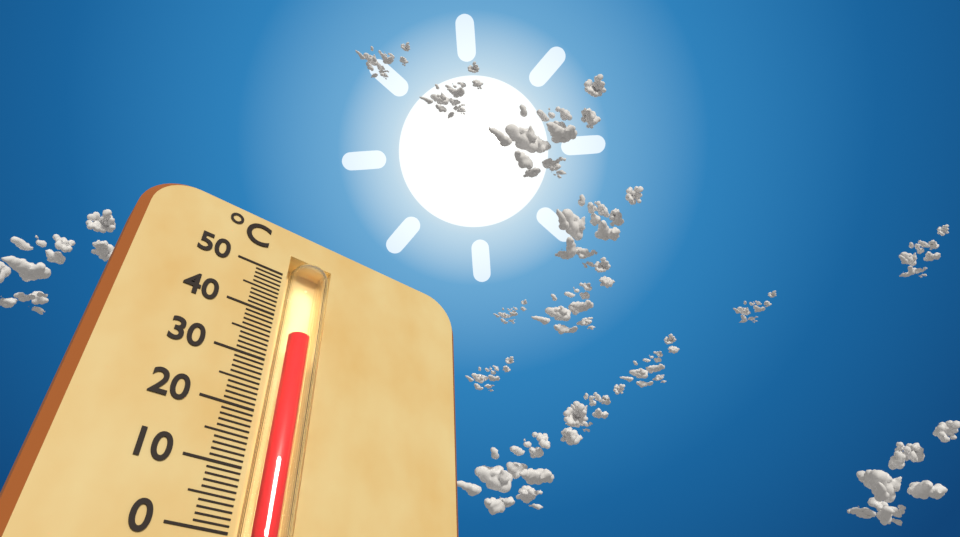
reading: 37 °C
